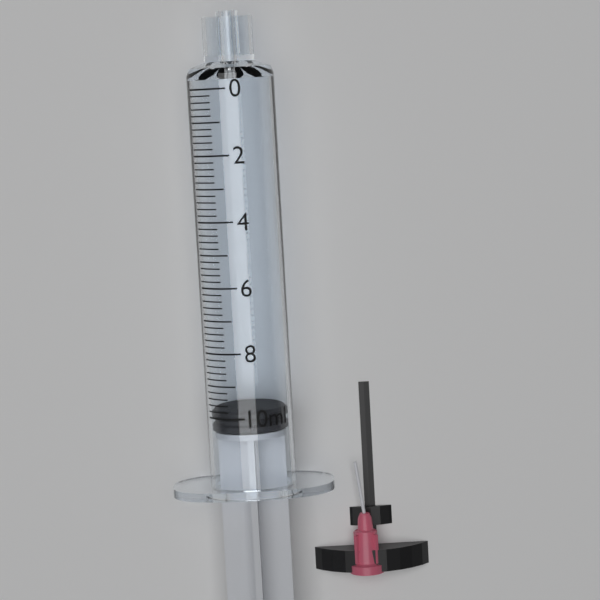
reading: 9.8 ml
